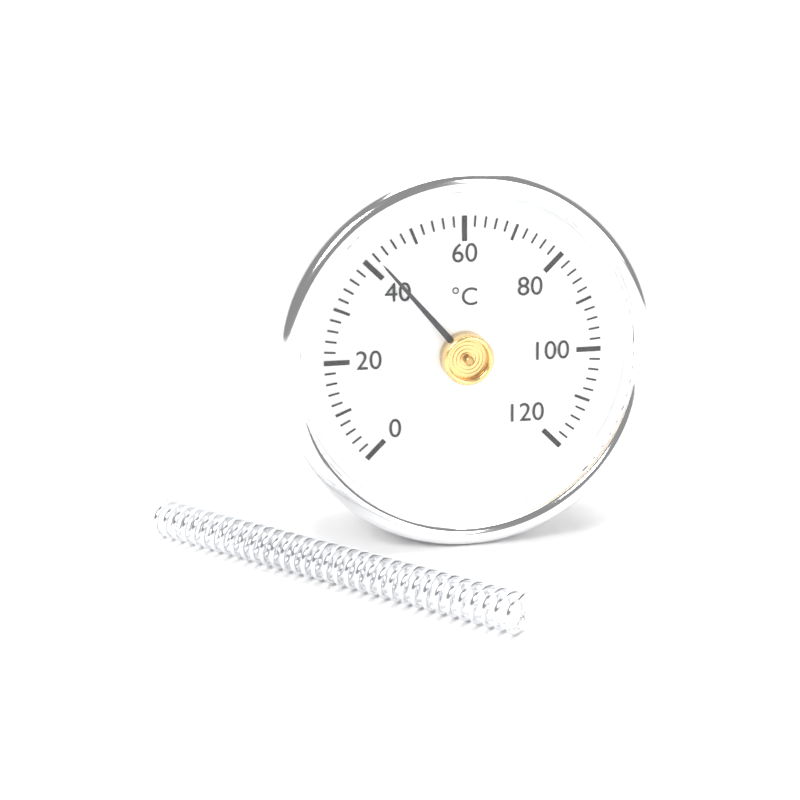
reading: 42 °C
